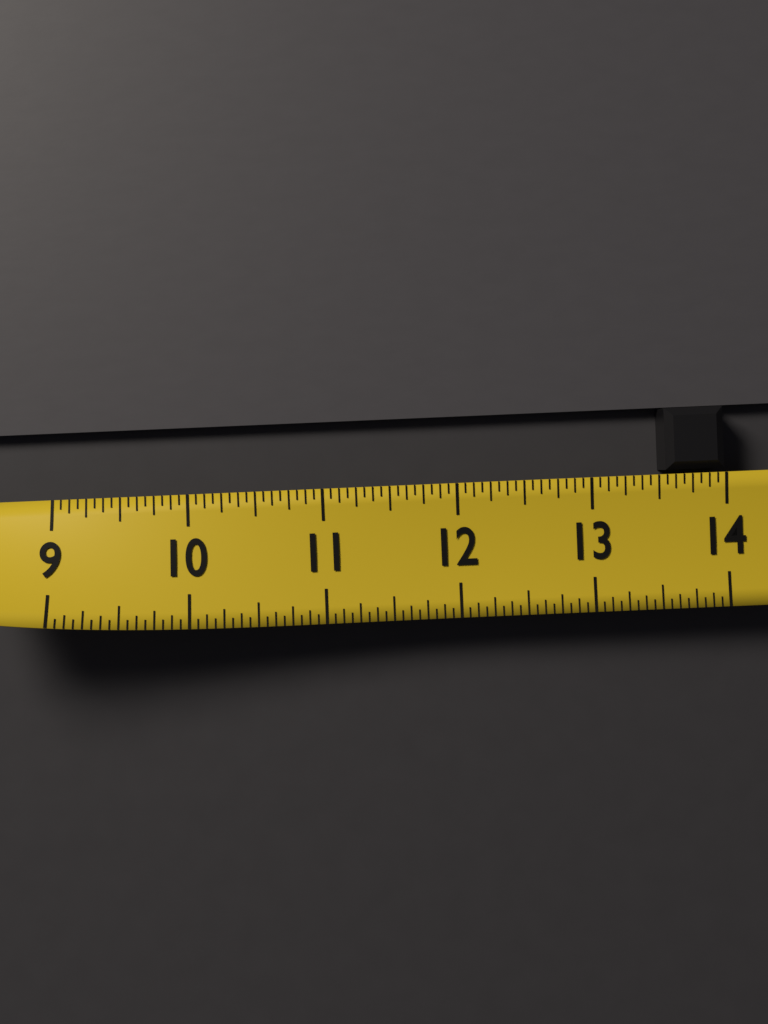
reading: 13.5625 (no unit)
